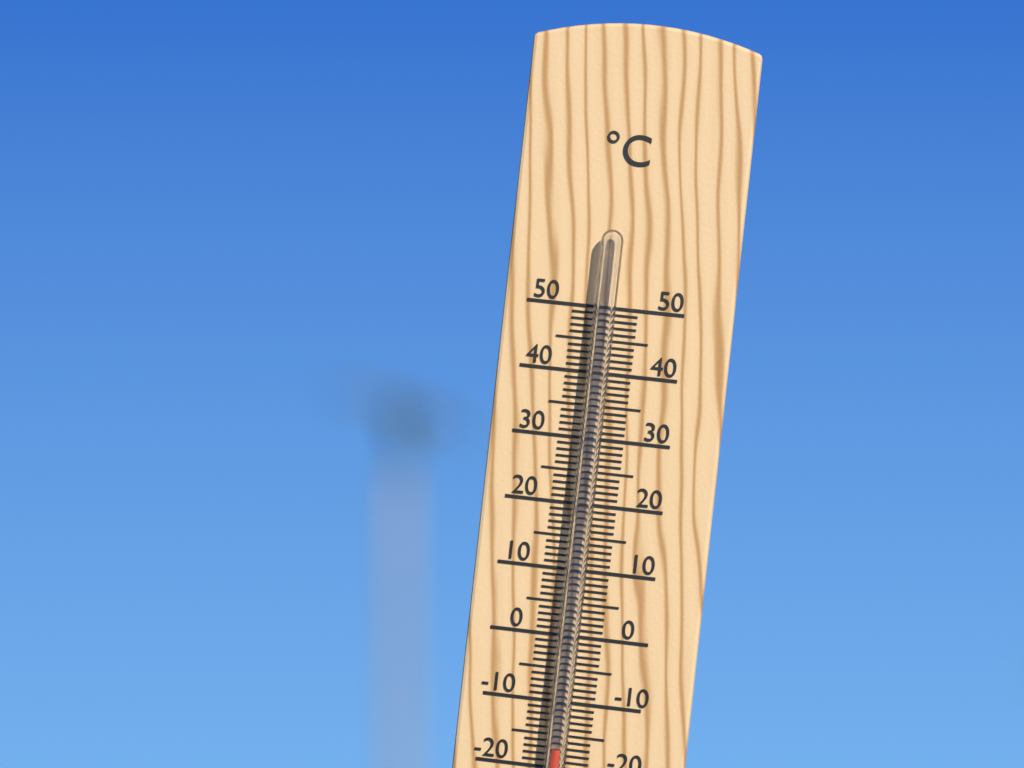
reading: -17 °C
